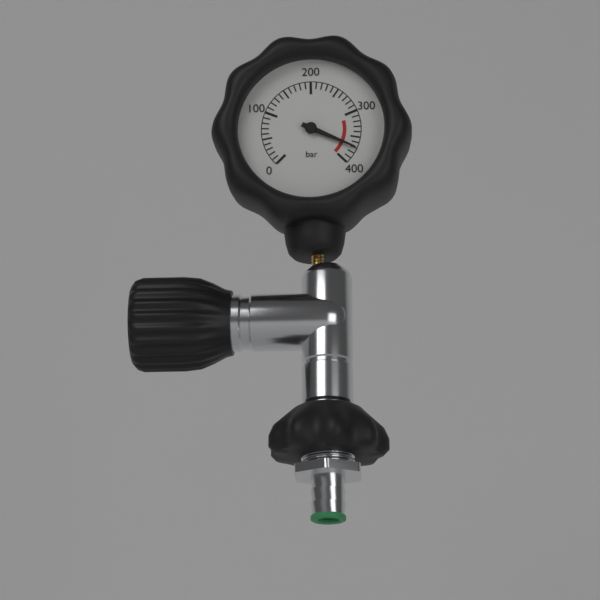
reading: 370 bar
